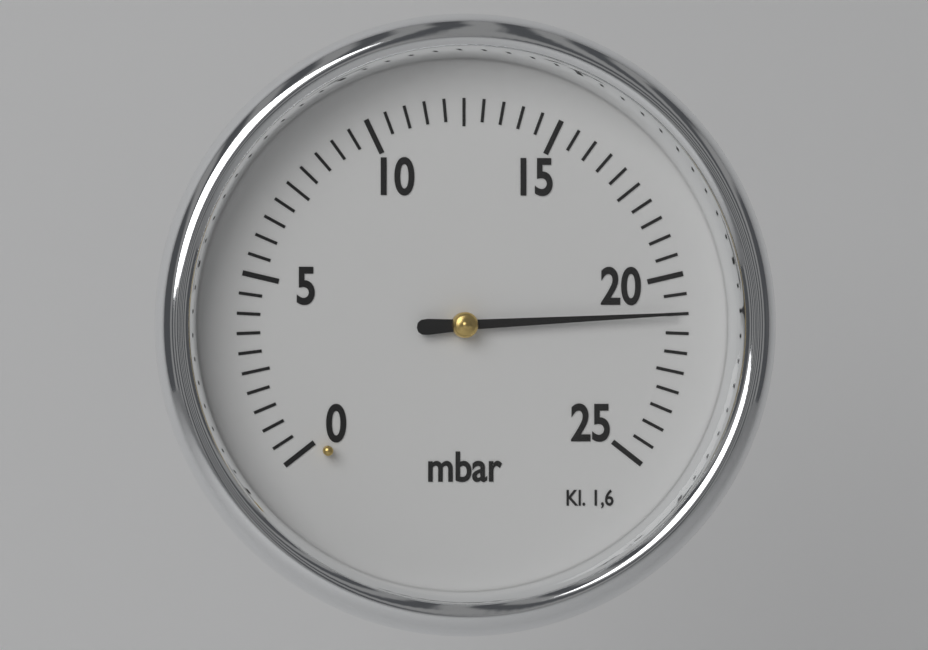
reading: 21.0 mbar
